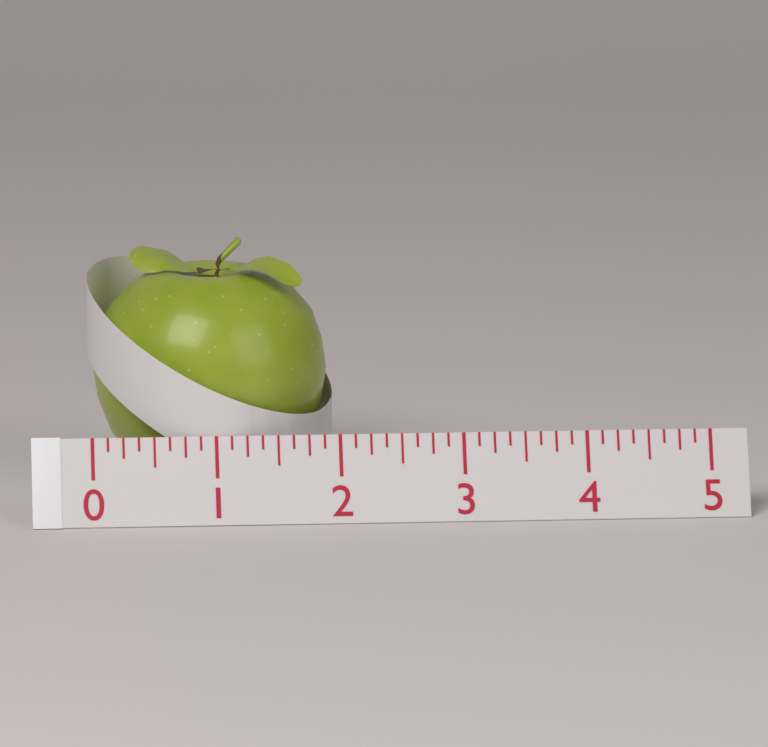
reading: 2.000 (no unit)
